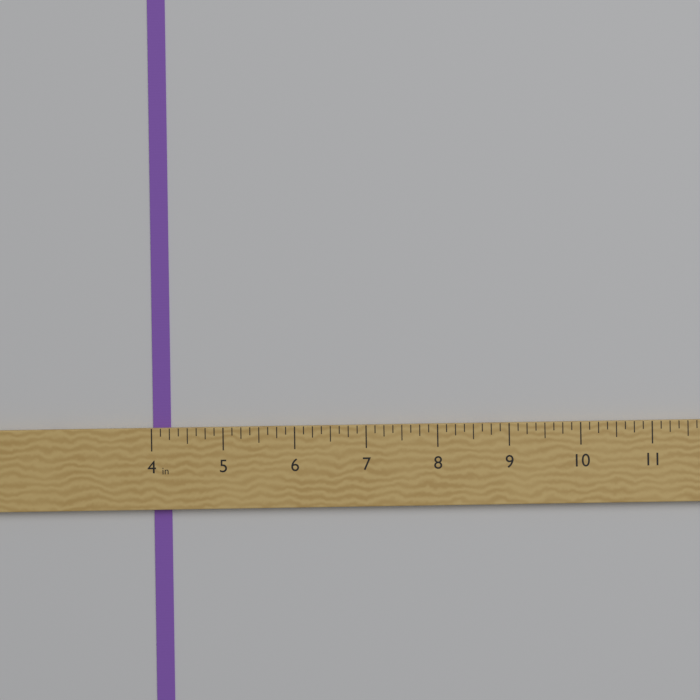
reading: 4.250 in
